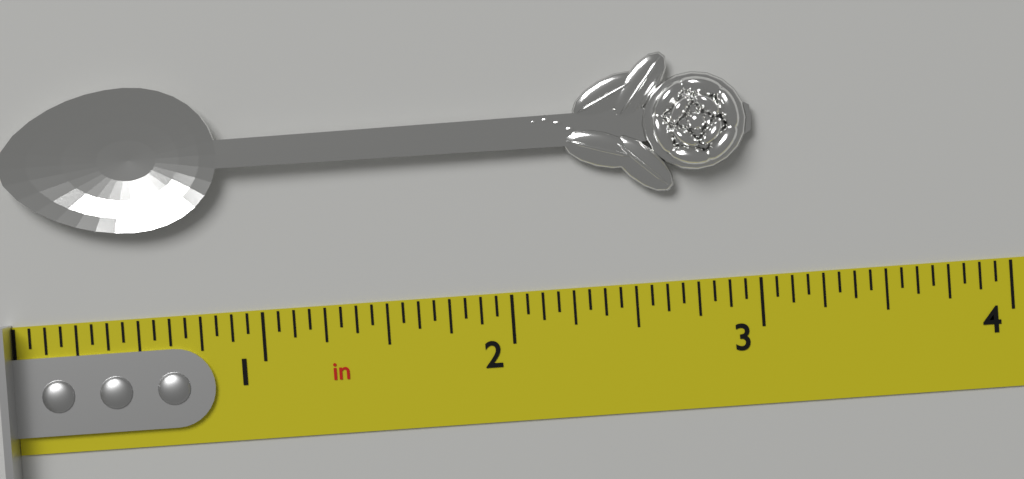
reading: 3.0000 in
